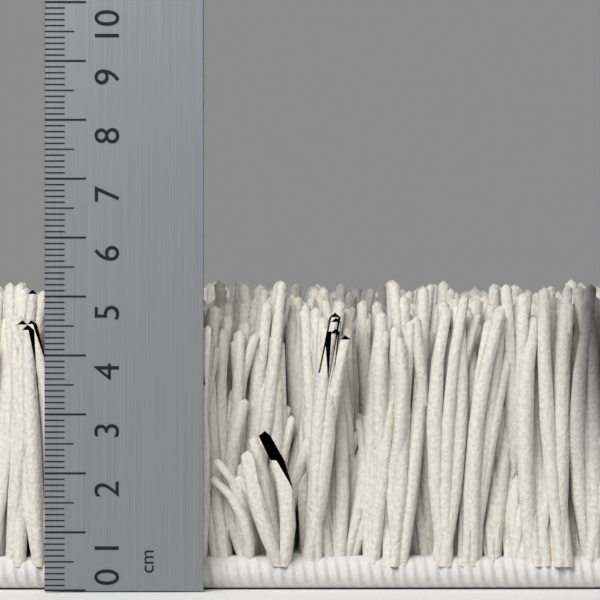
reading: 5.4 cm
